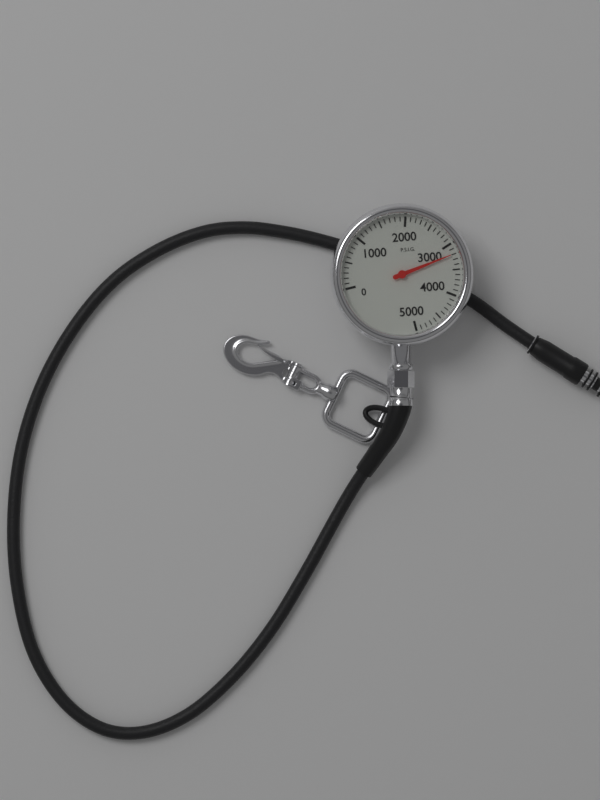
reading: 3200 psi
